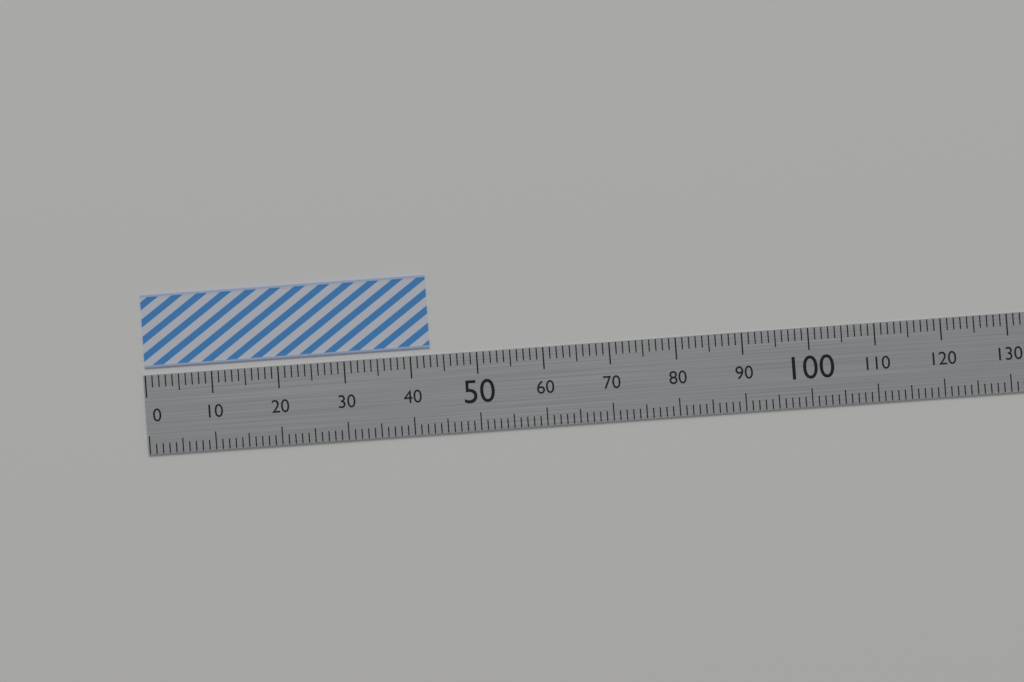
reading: 43 (no unit)
